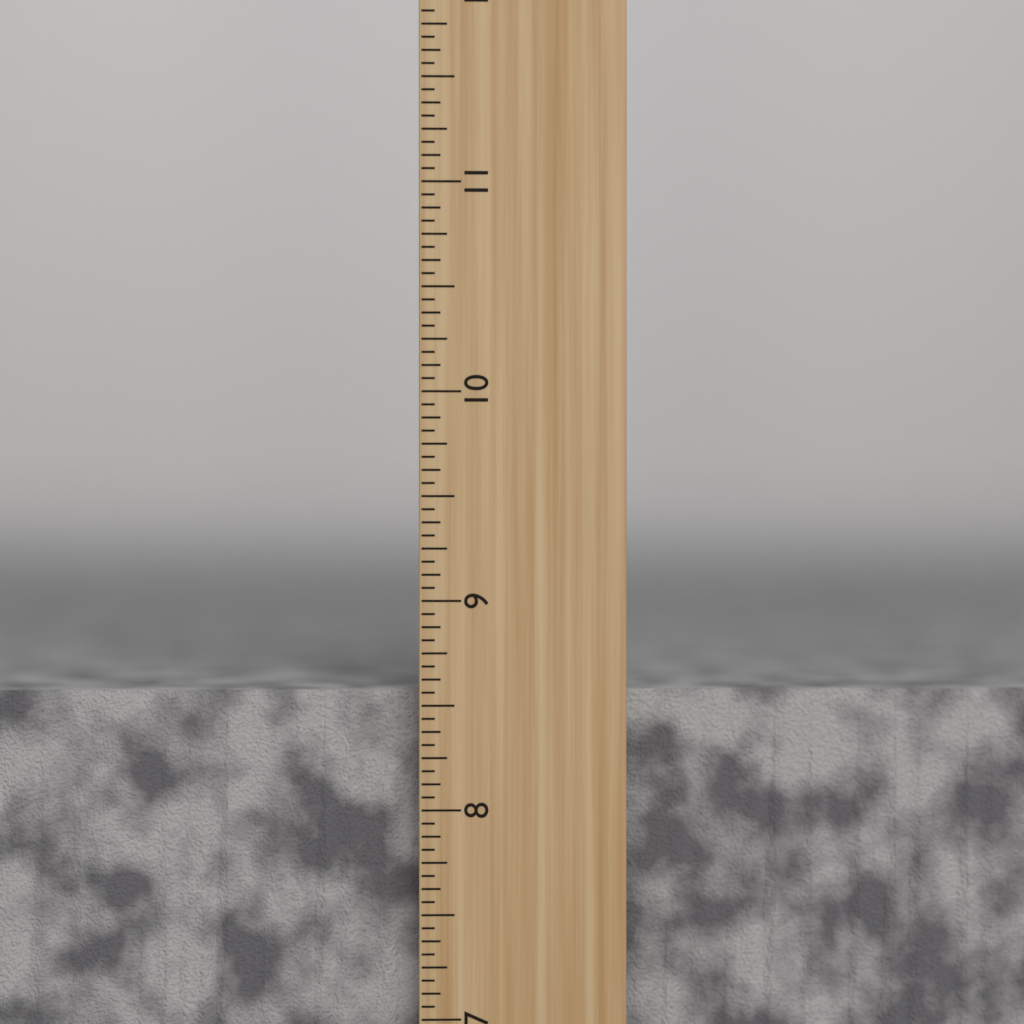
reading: 8.5625 inch
